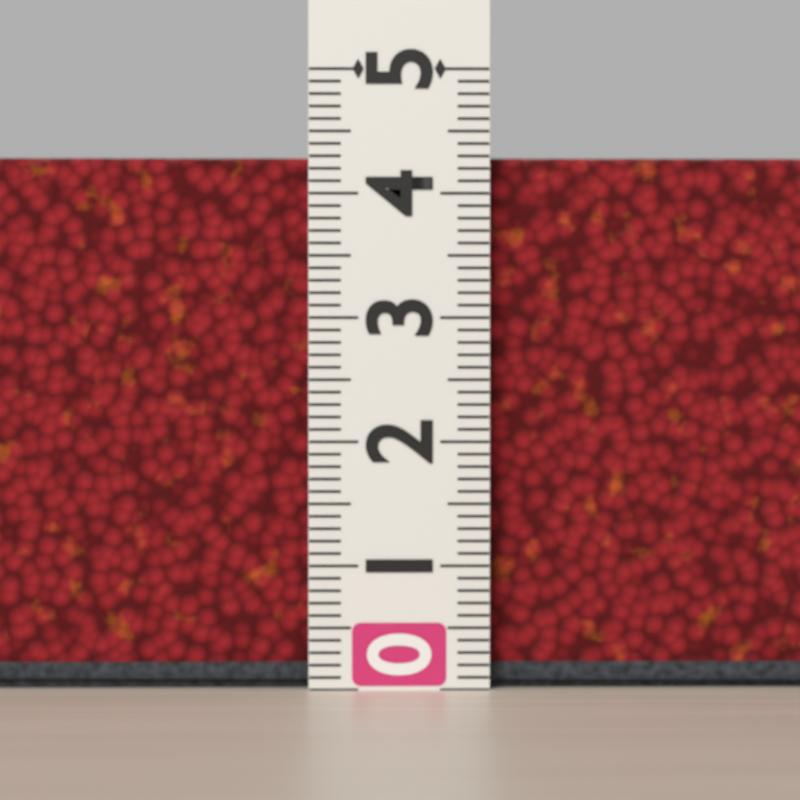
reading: 4.3 (no unit)
